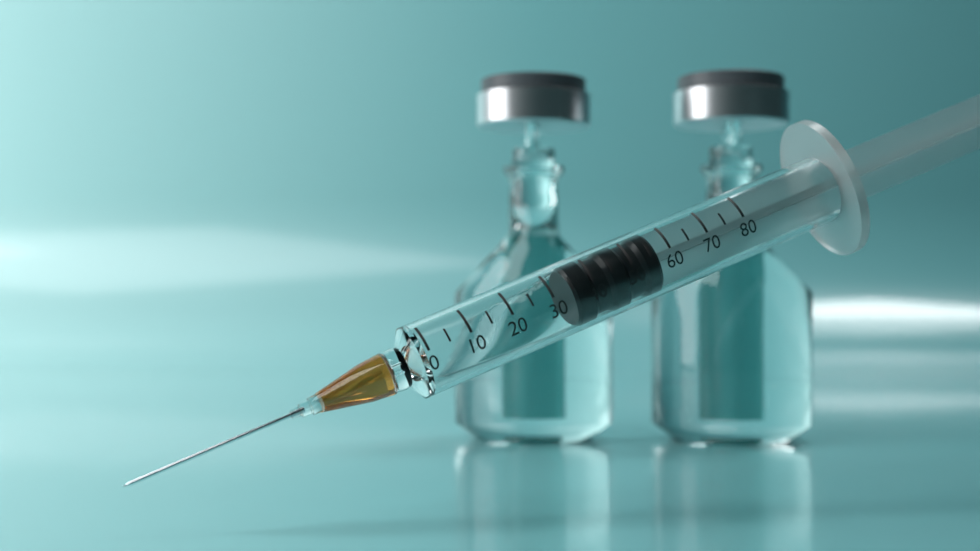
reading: 35 (no unit)
